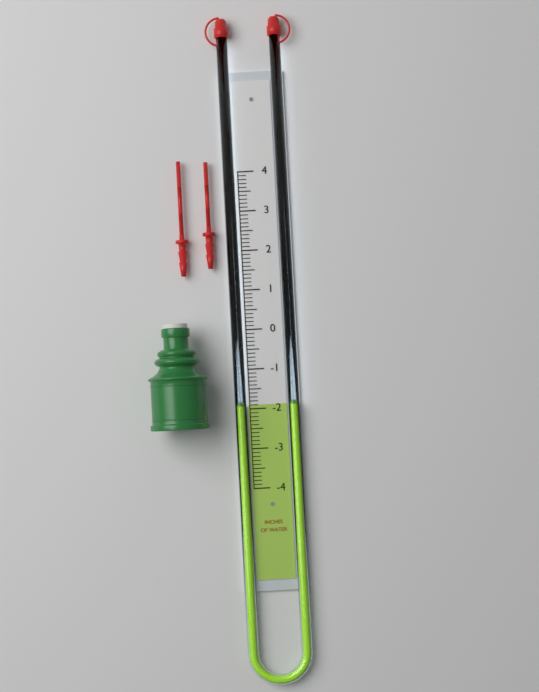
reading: -1.9 in
